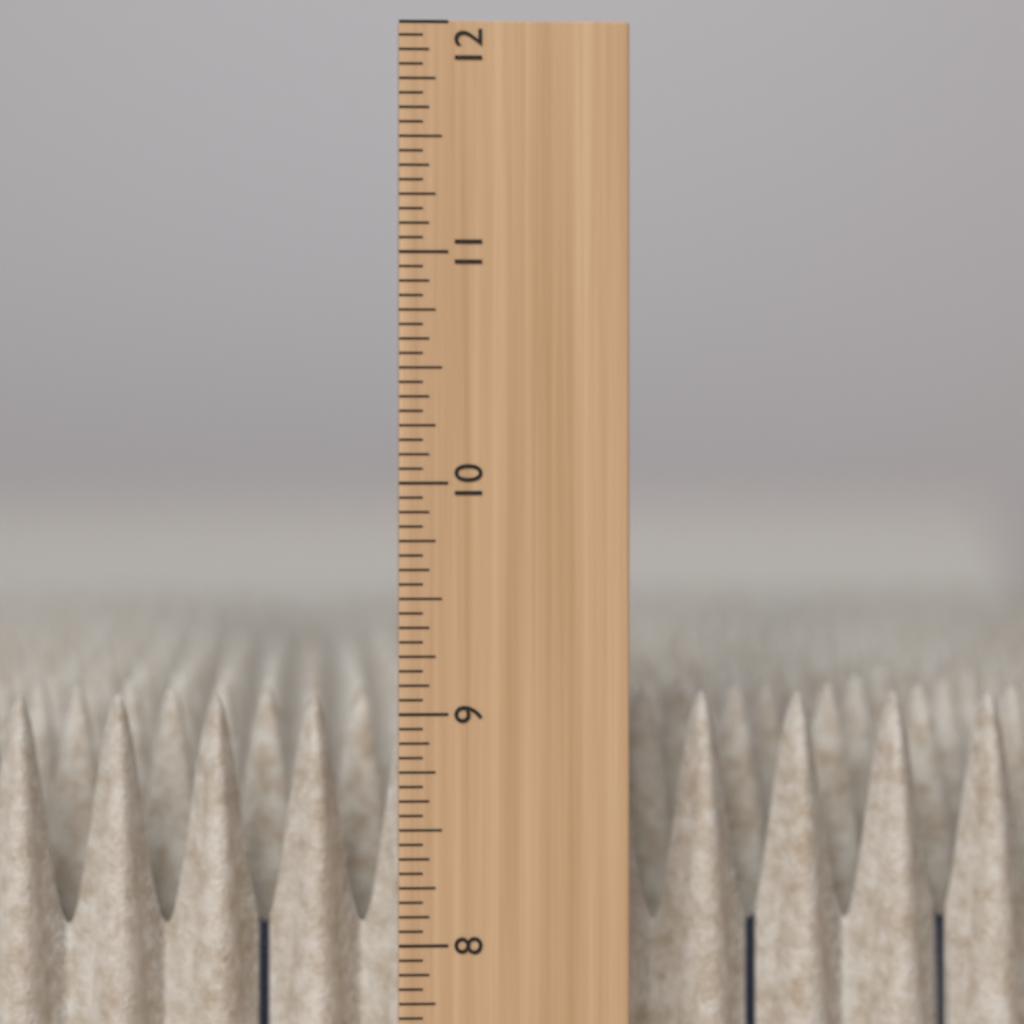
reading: 9.0625 in
